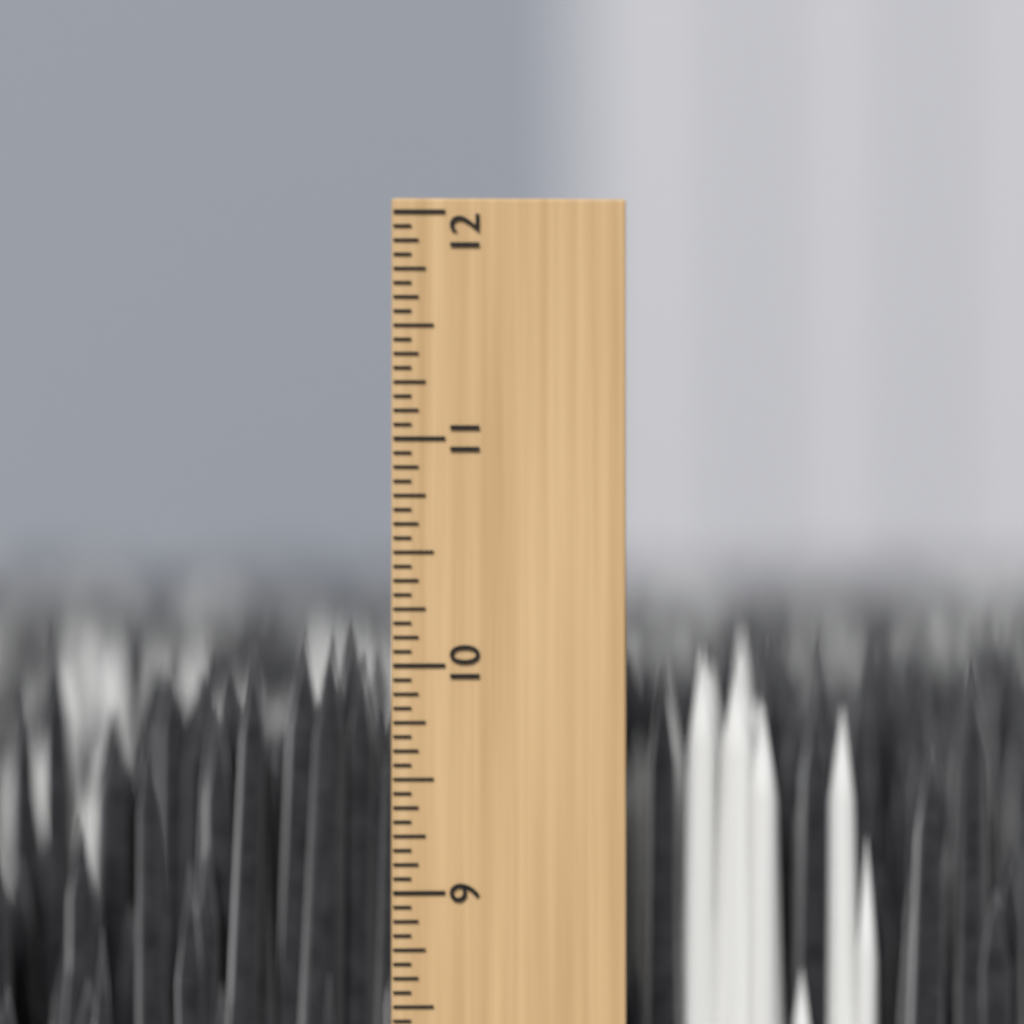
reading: 10.1875 inch
